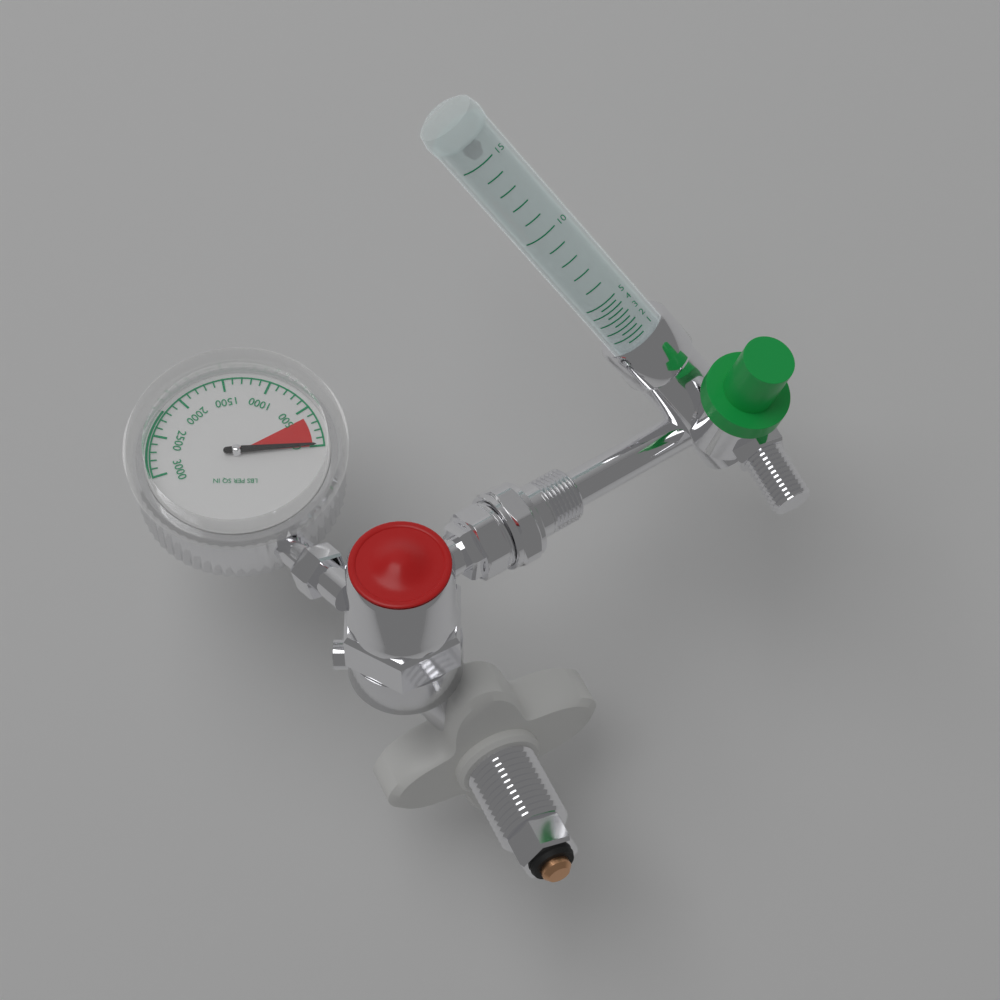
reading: 0 psi
